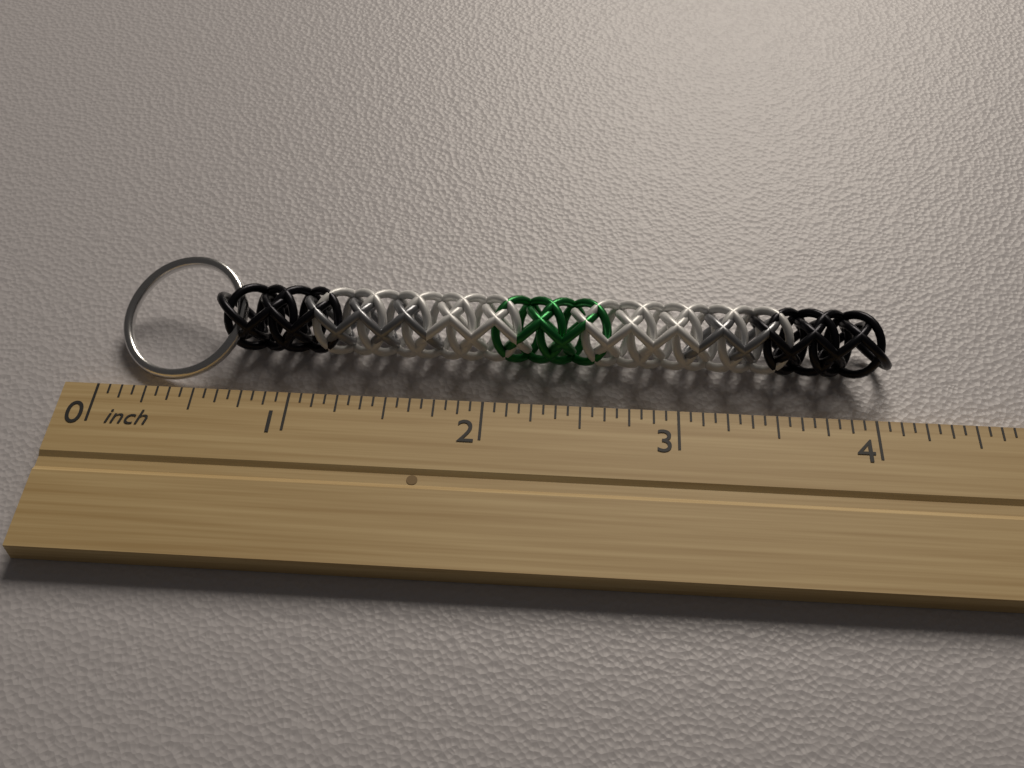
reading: 4.1250 inch
